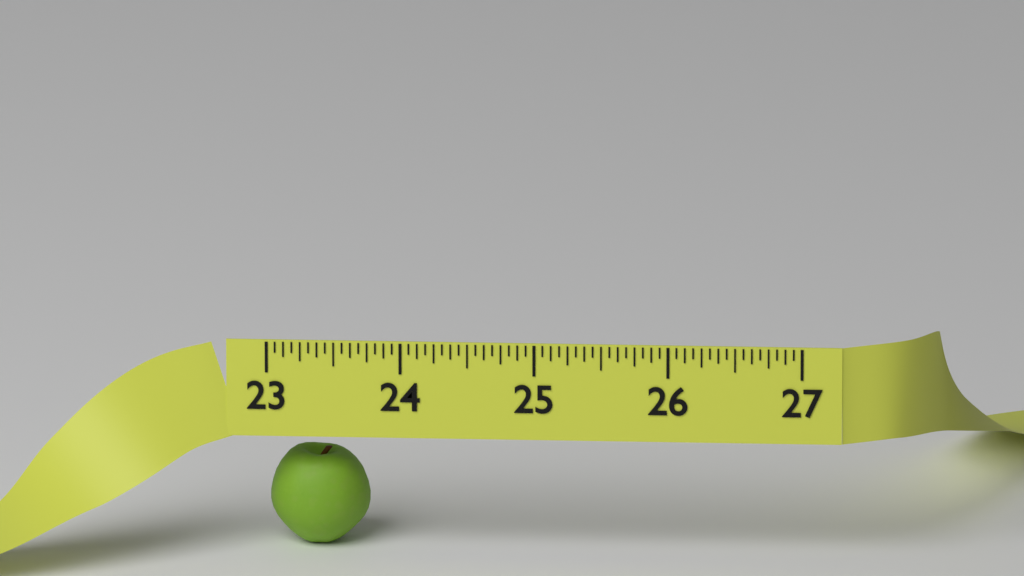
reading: 23.7500 (no unit)
